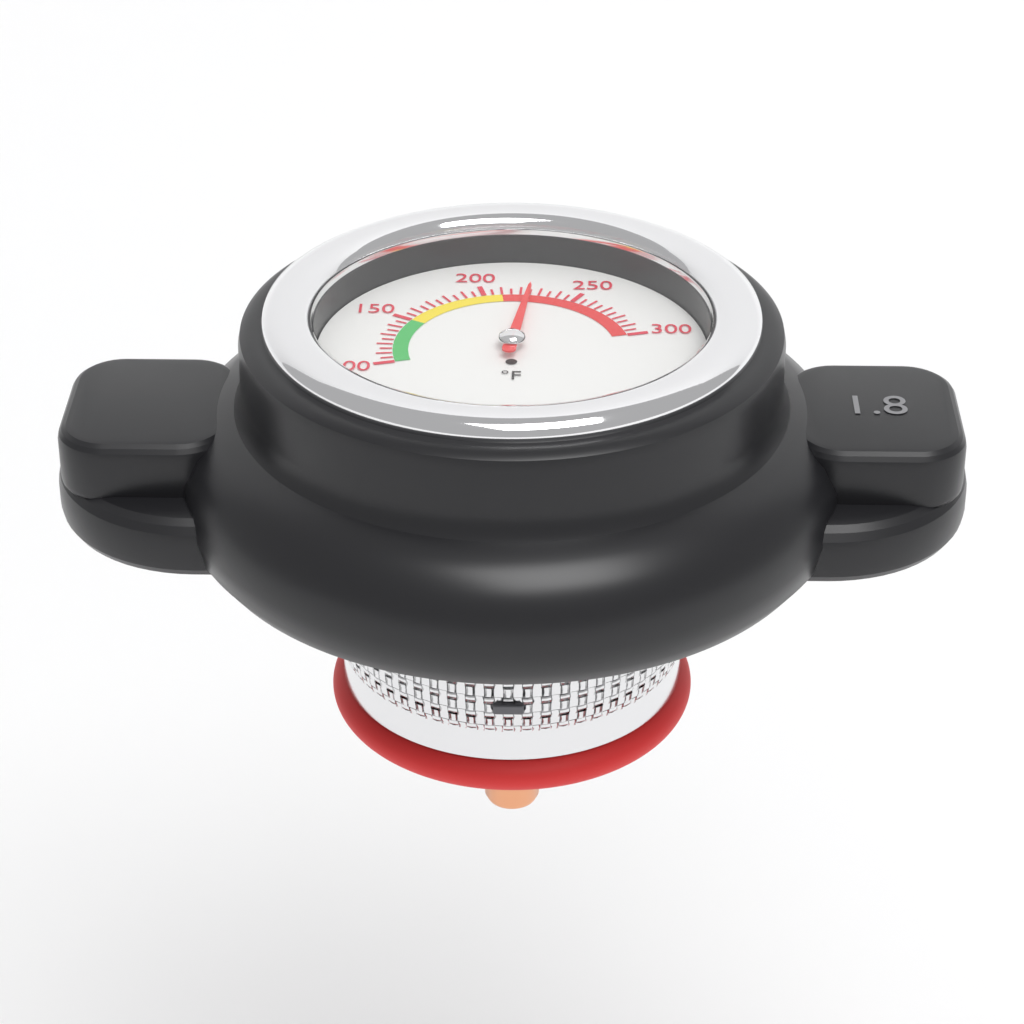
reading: 225 °F
